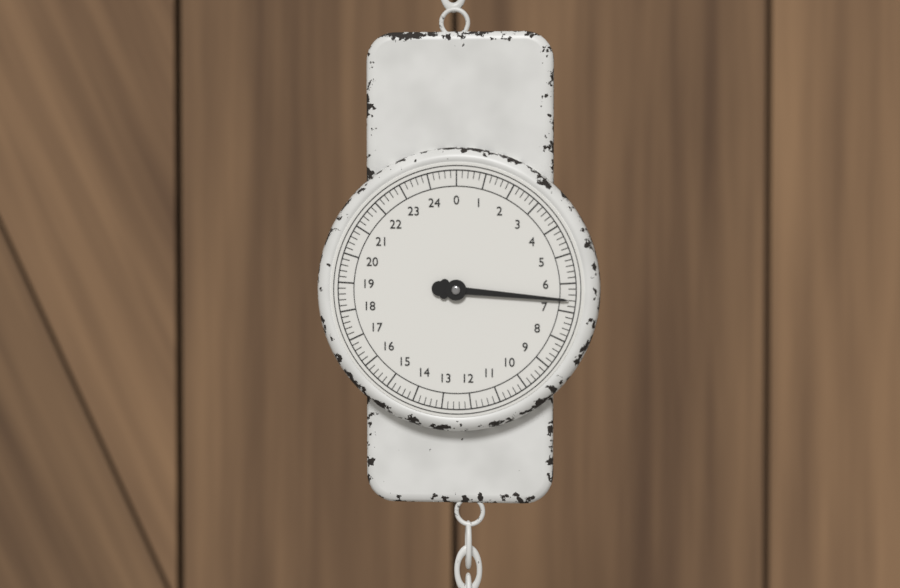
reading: 6.6 (no unit)
